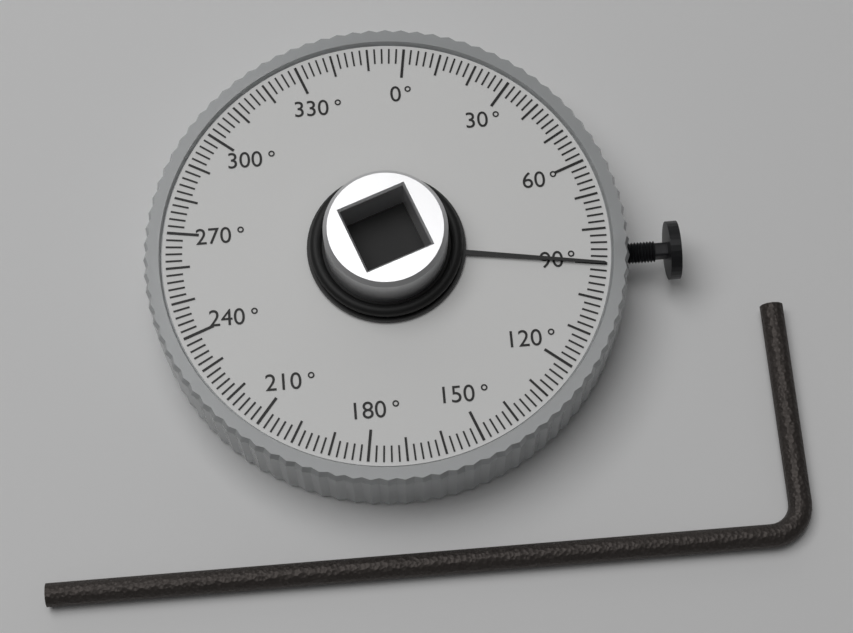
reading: 90 °
